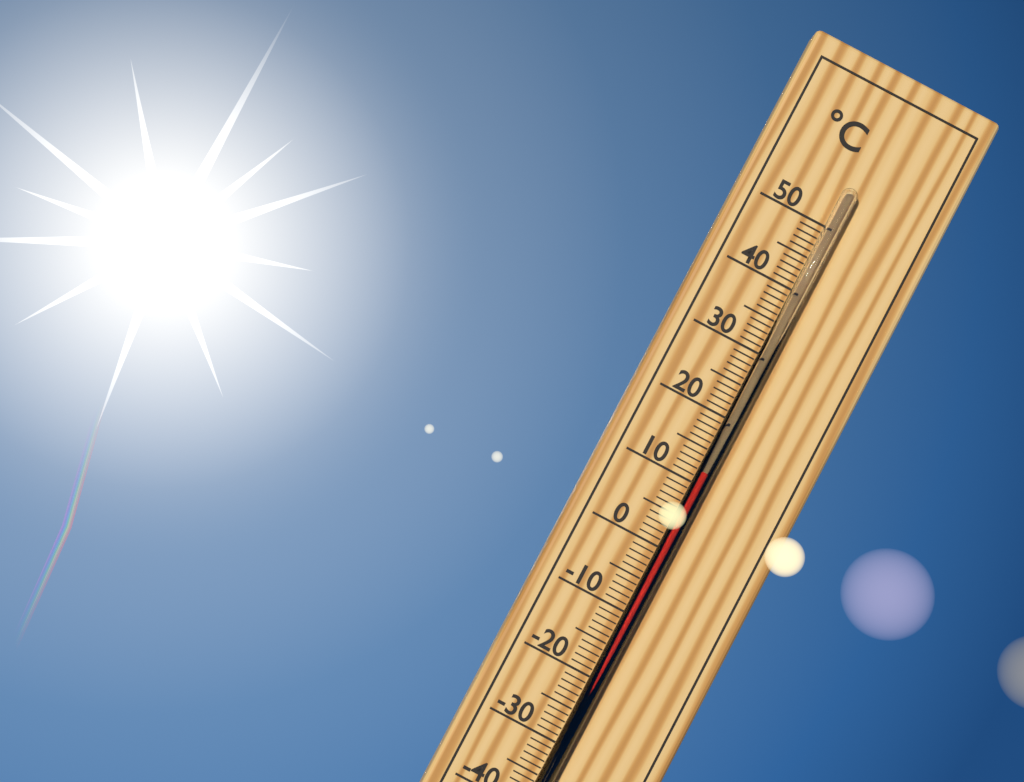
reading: 12 °C
